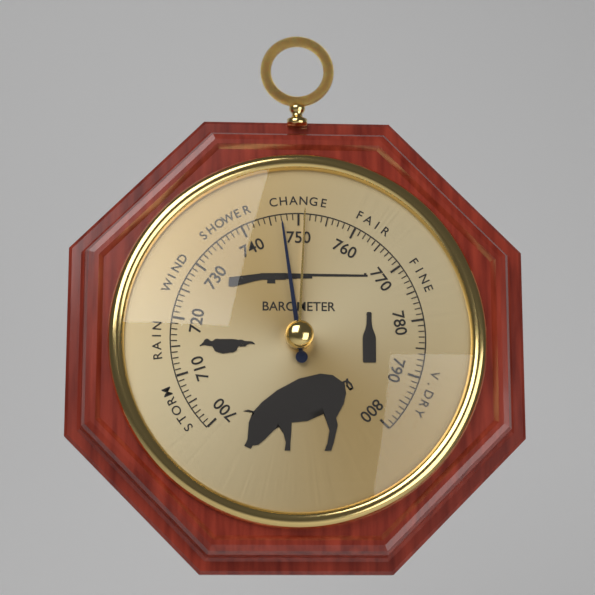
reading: 747 (no unit)
